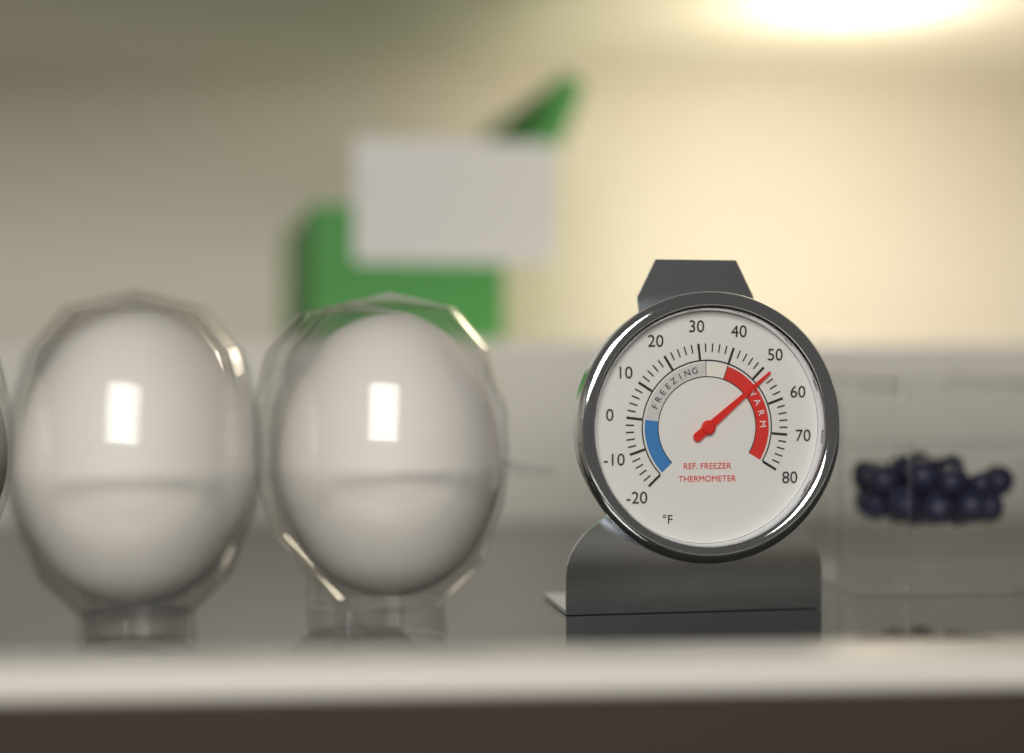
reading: 52 °F
